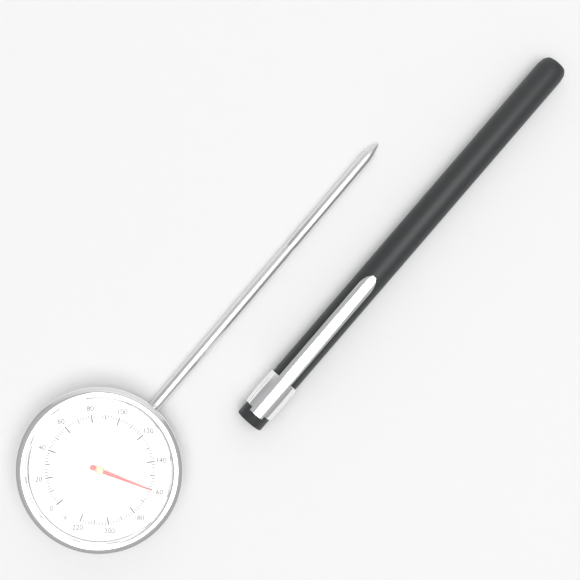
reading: 160 °F
